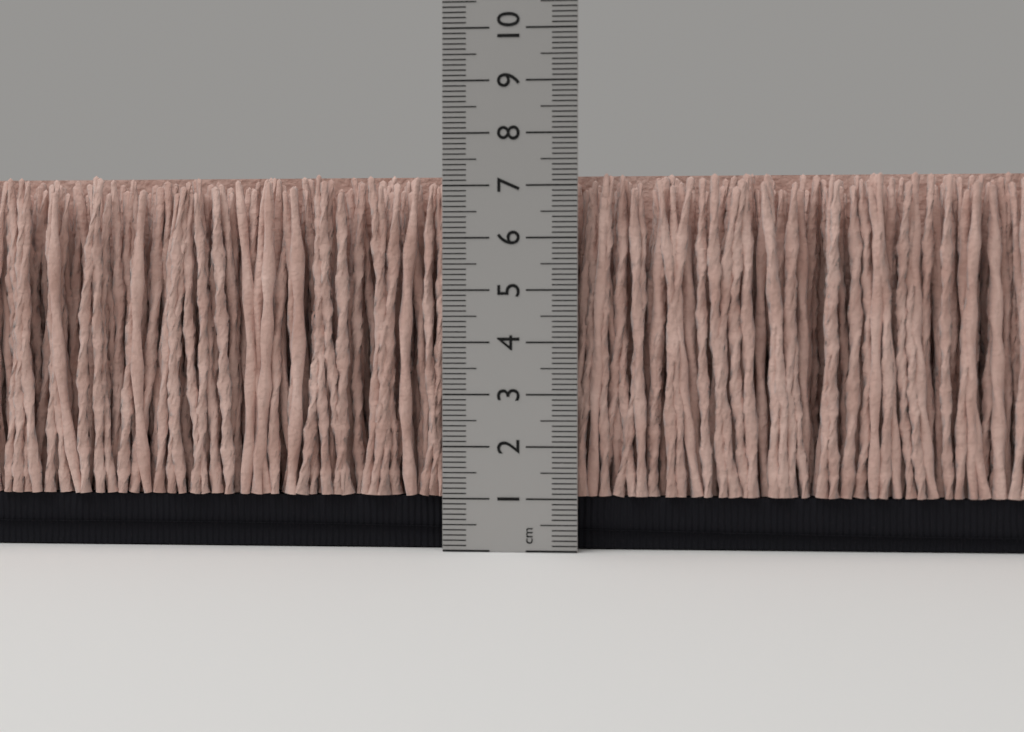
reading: 7.3 cm
